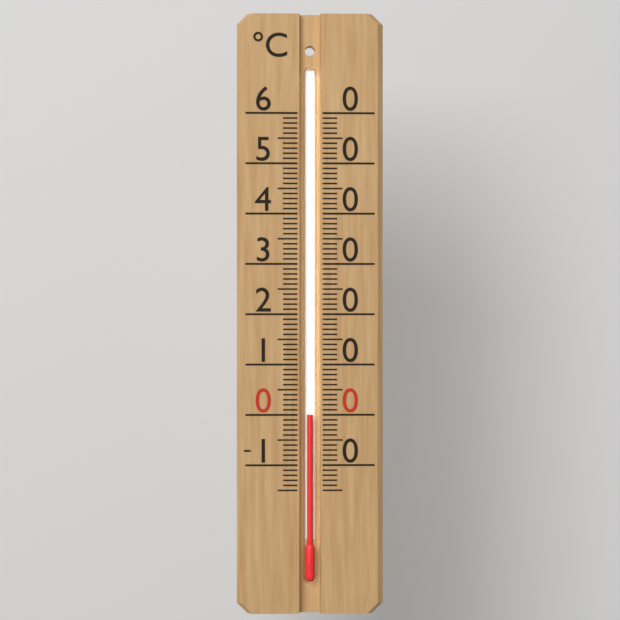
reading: 0 °C
